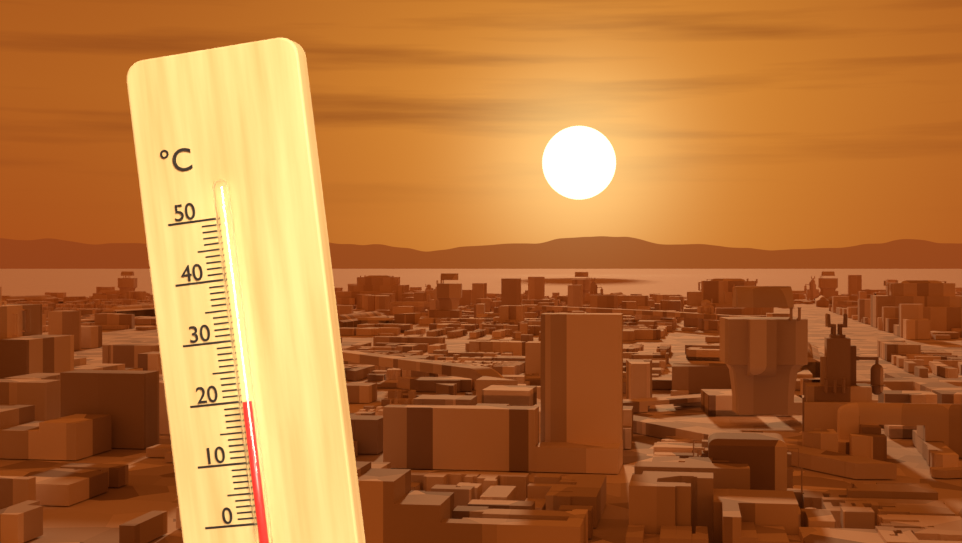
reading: 20 °C
